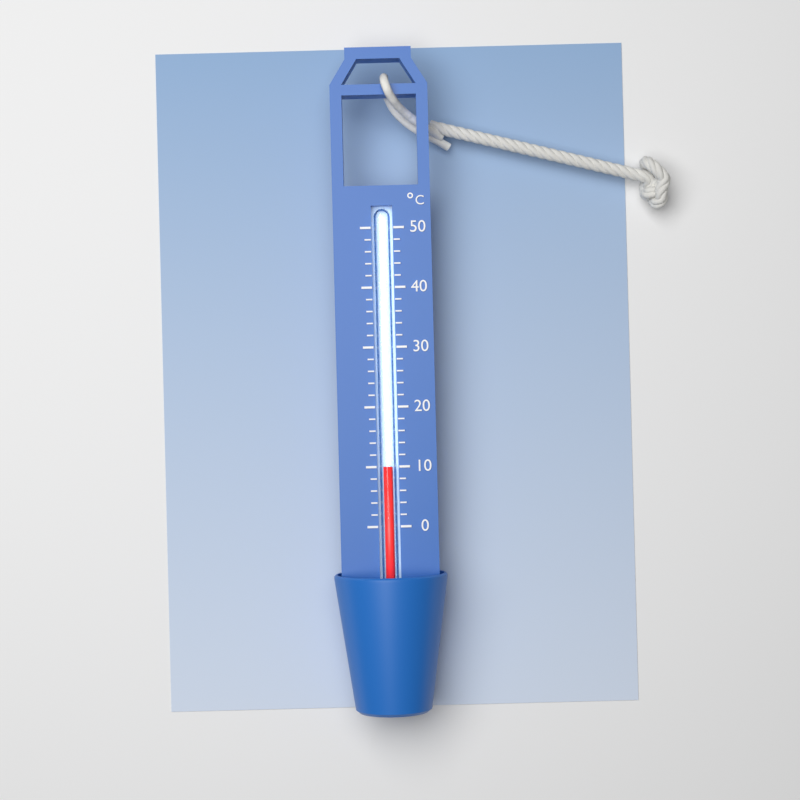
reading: 10 °C
